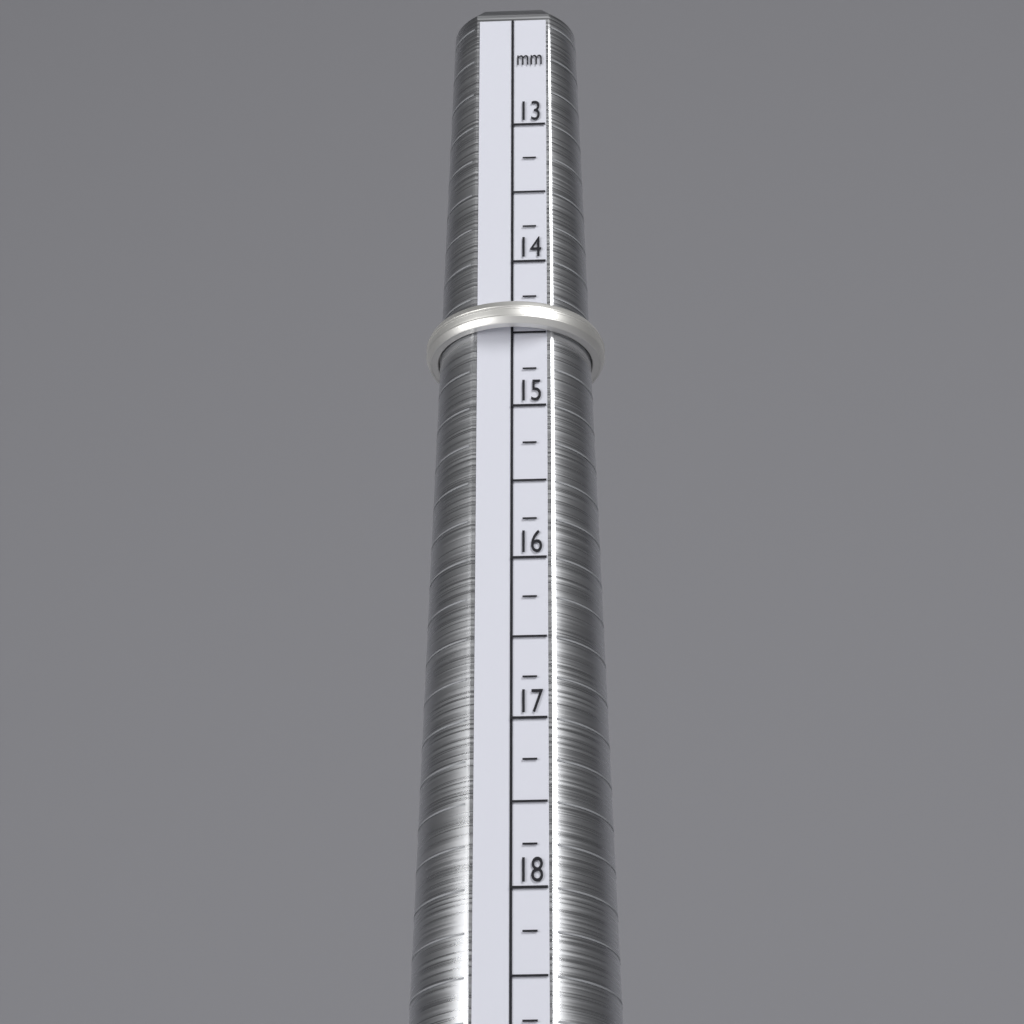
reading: 14.50 mm
